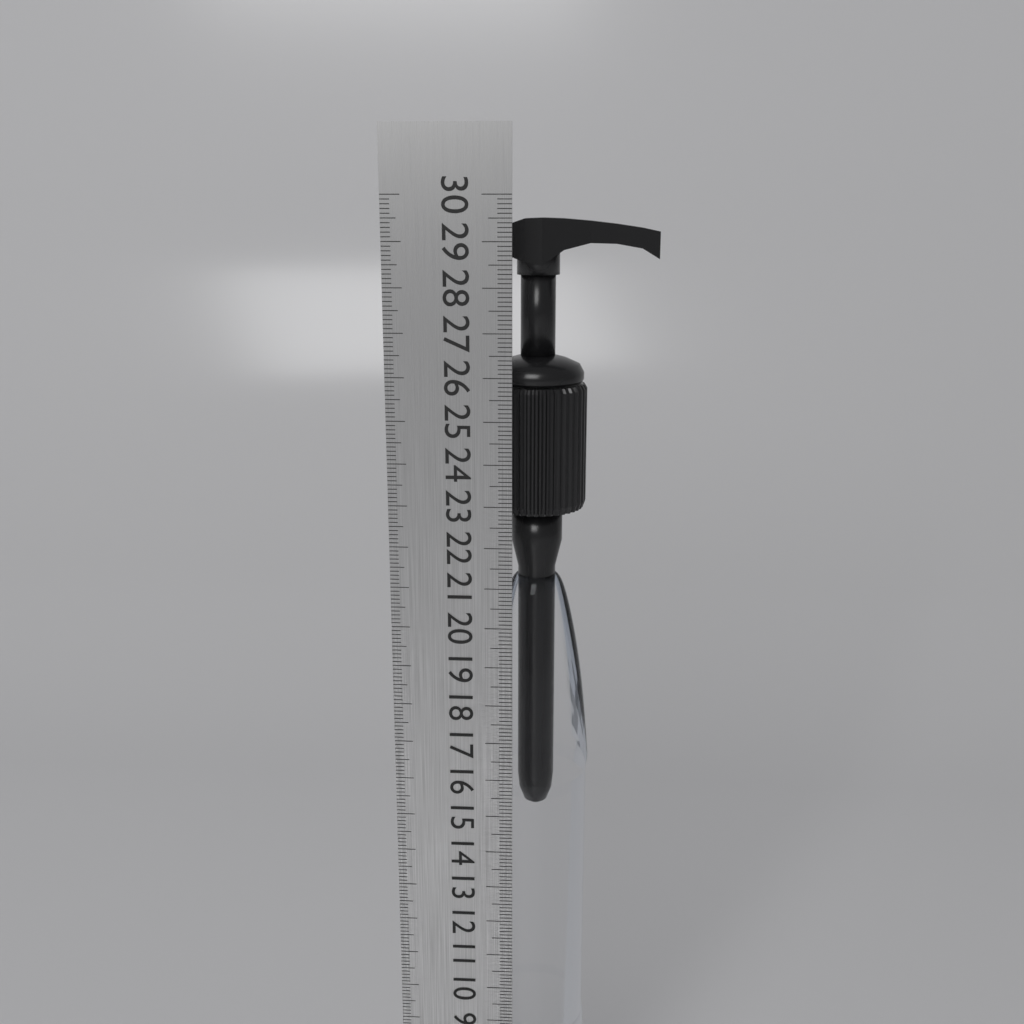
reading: 29.5 cm
